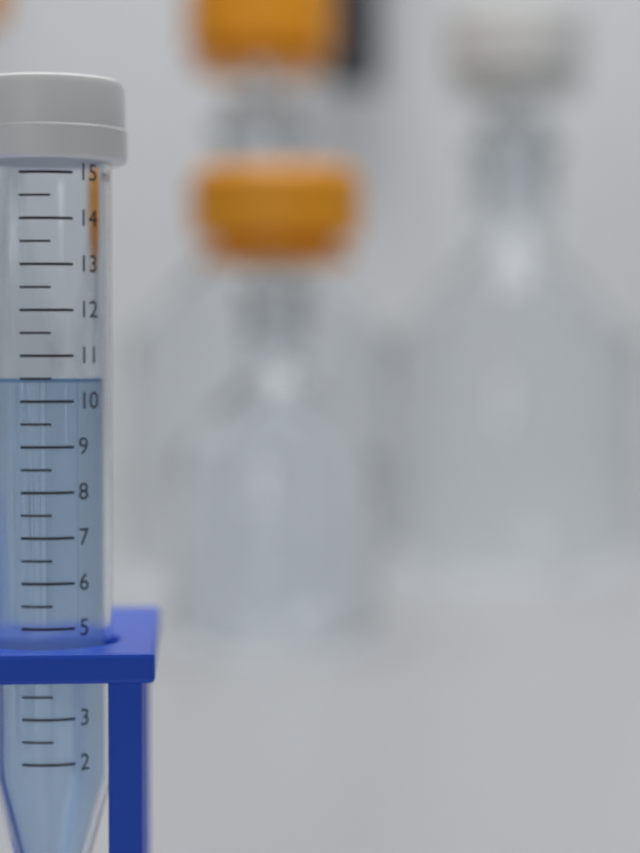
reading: 10.5 ml
